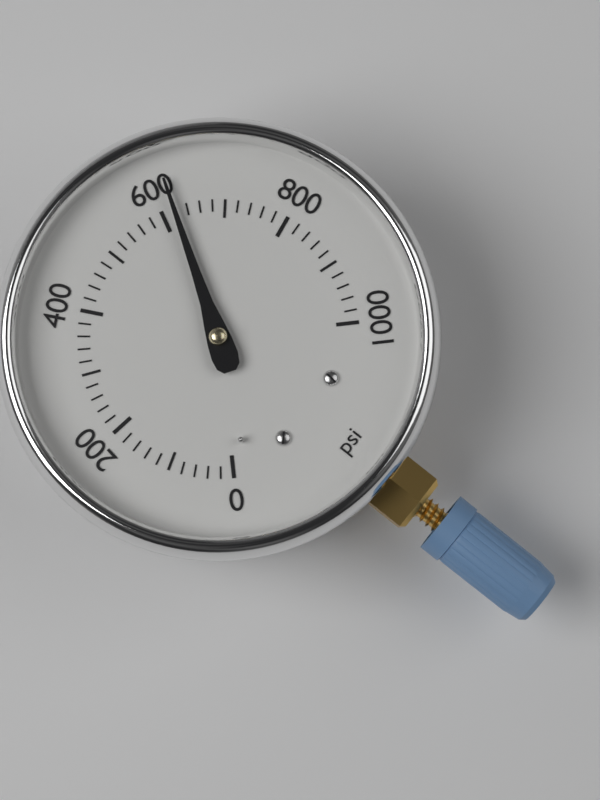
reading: 620 psi
